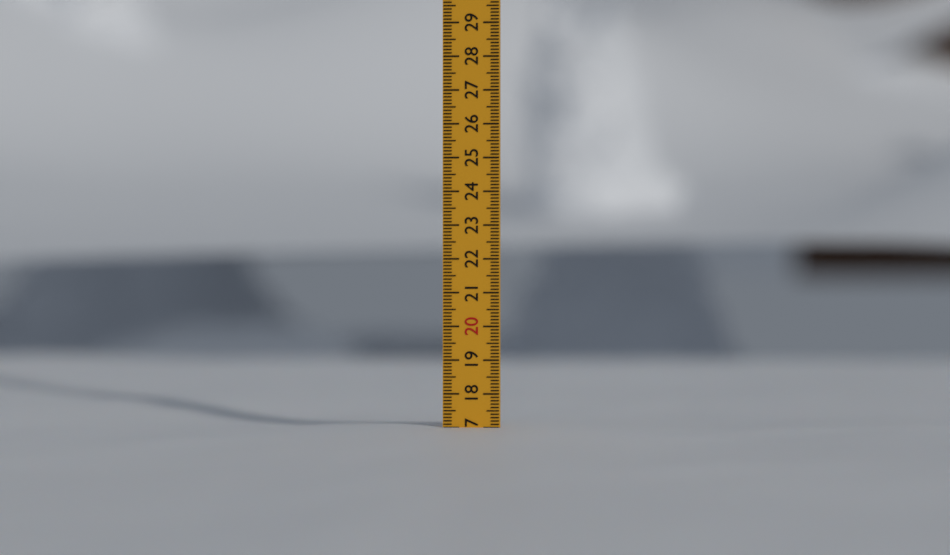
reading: 17.0 (no unit)
